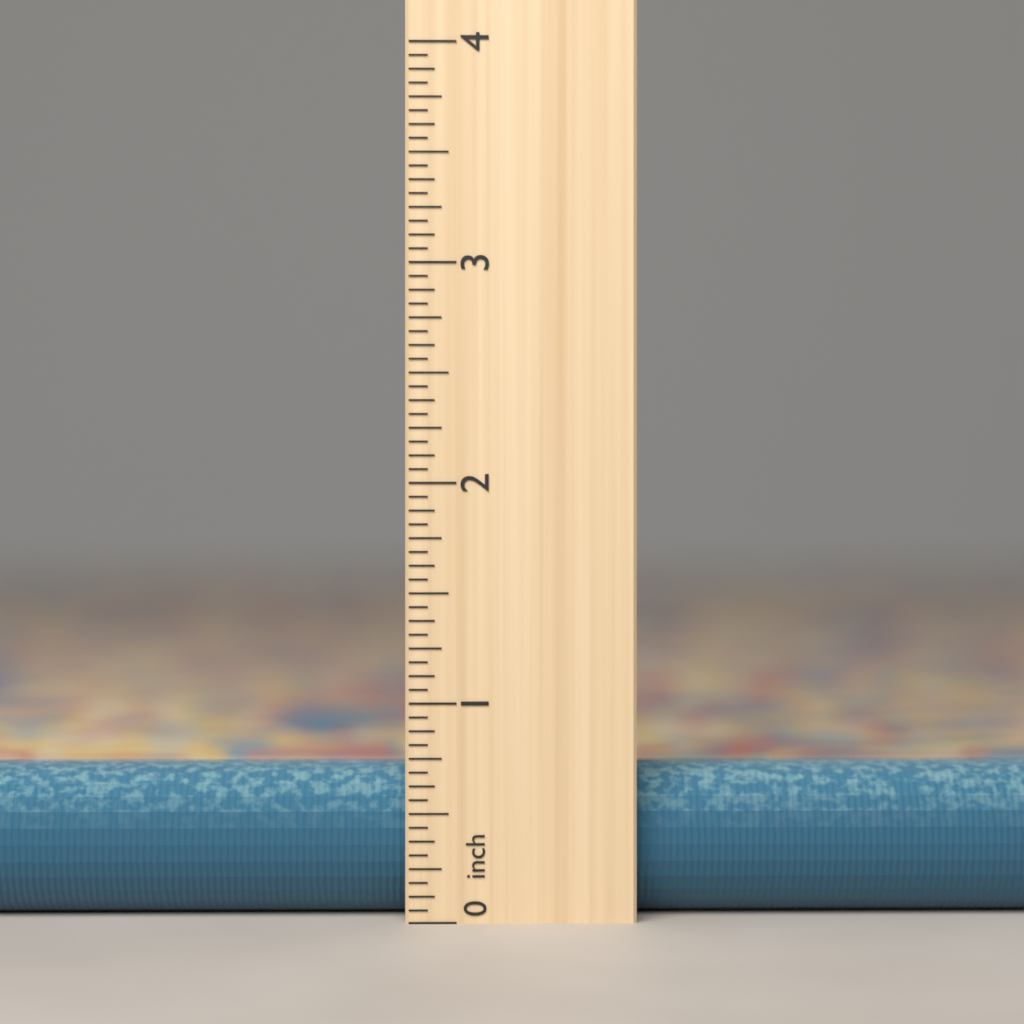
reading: 0.6875 inch
